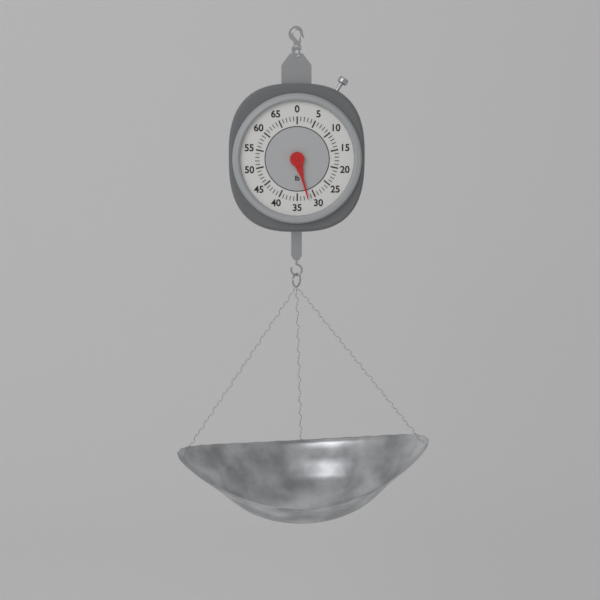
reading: 32 lb
